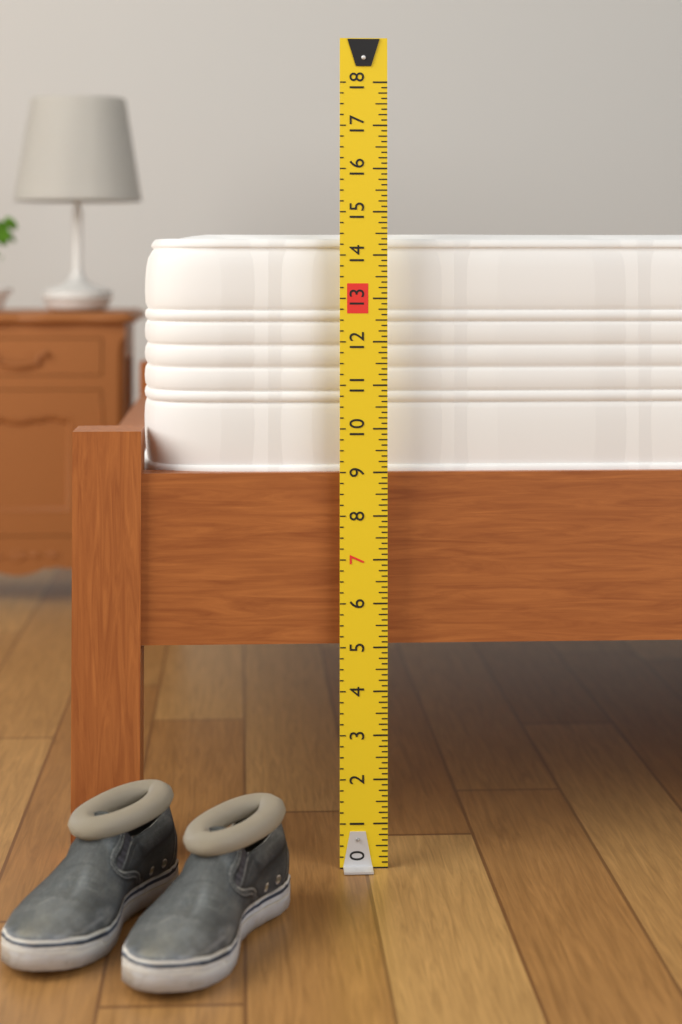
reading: 14.500 (no unit)
